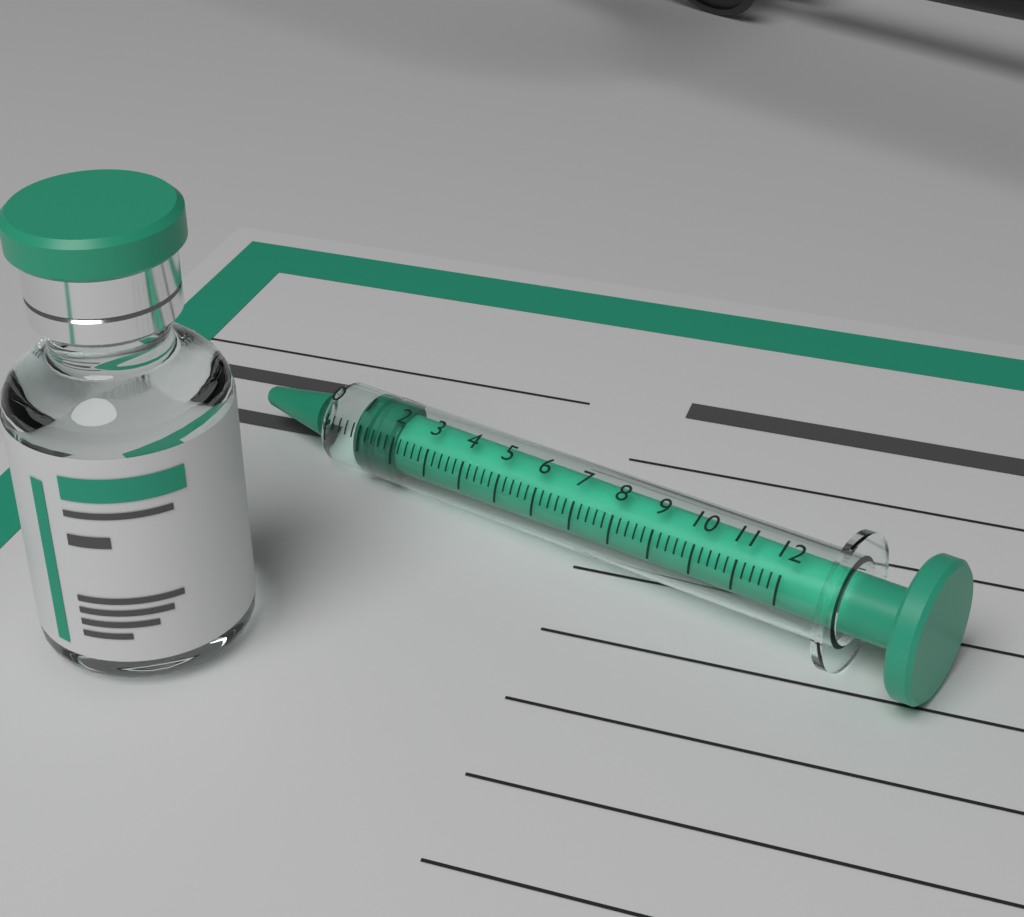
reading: 0.8 (no unit)
